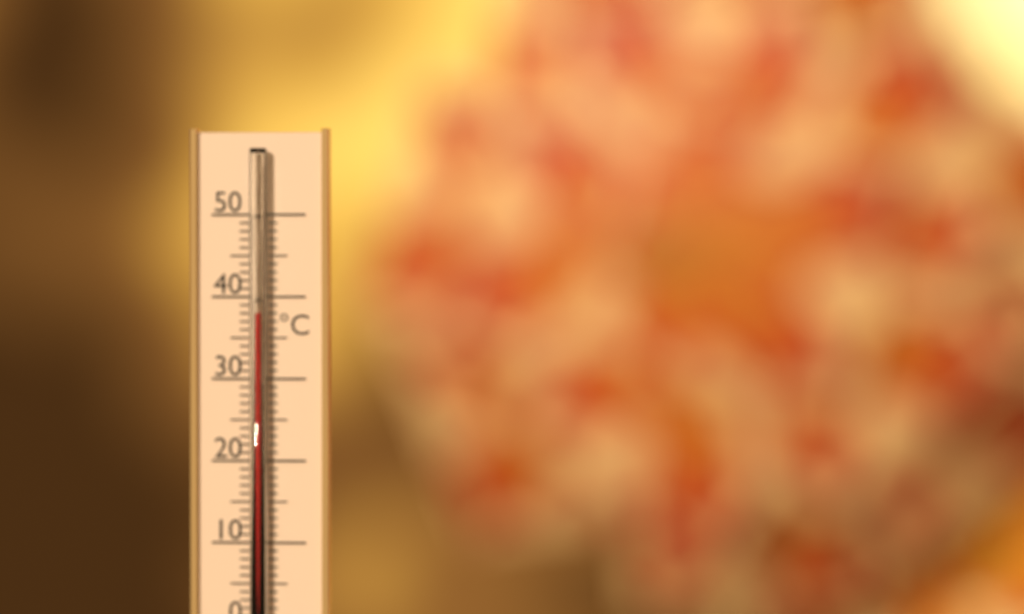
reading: 38 °C
